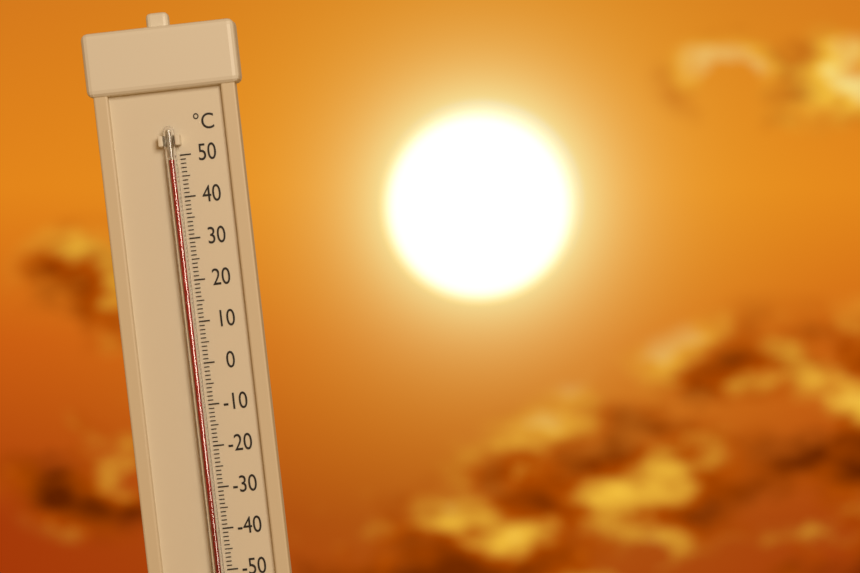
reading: 49 °C
